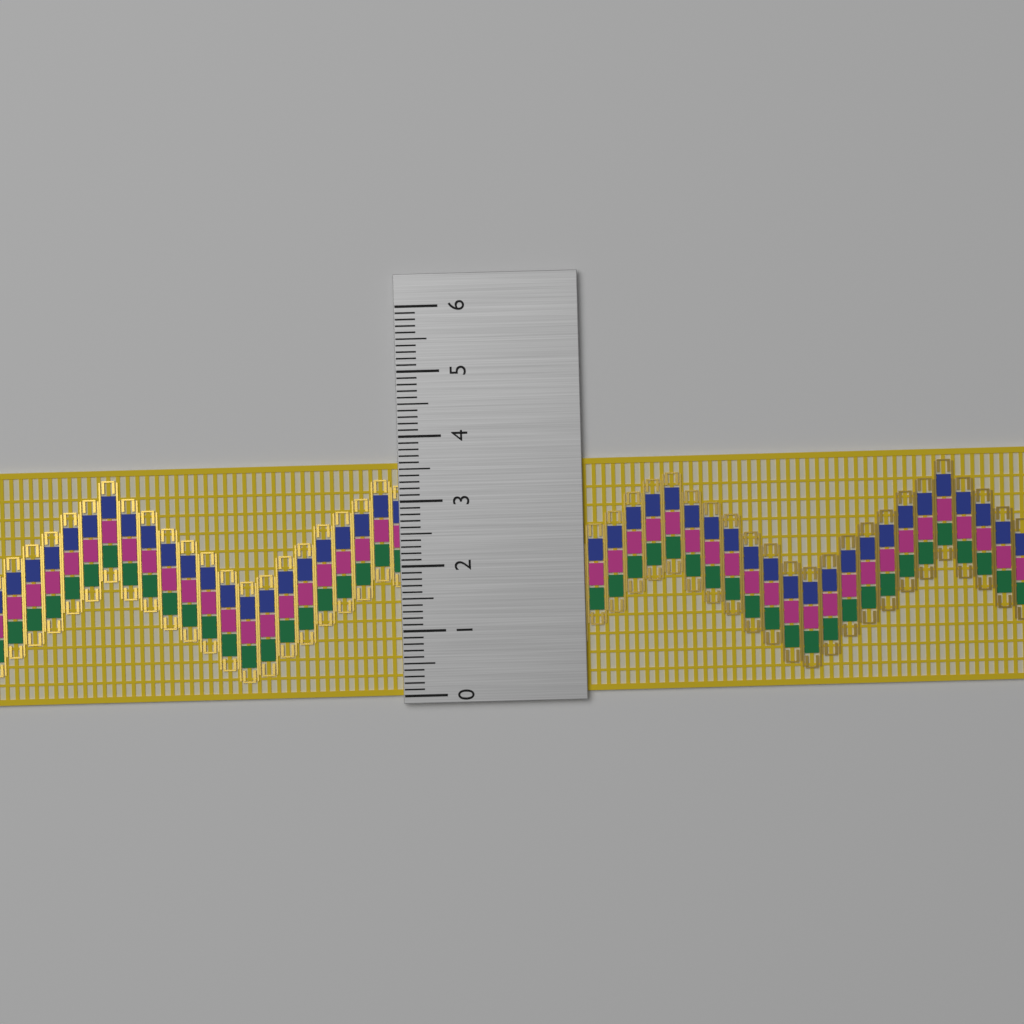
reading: 3.6 (no unit)
